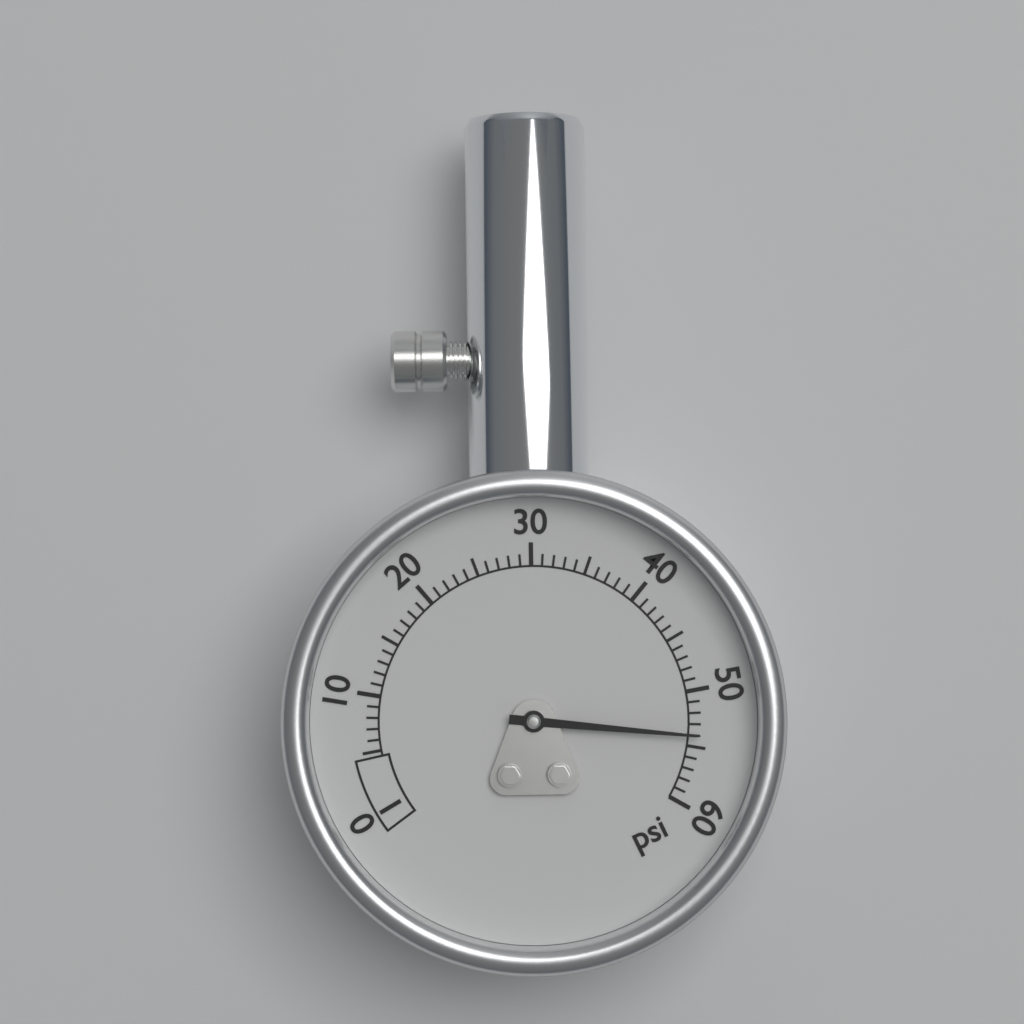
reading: 54 psi
